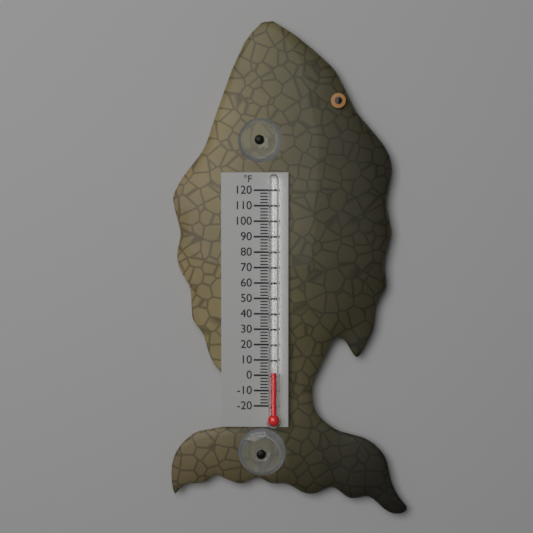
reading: 2 °F
